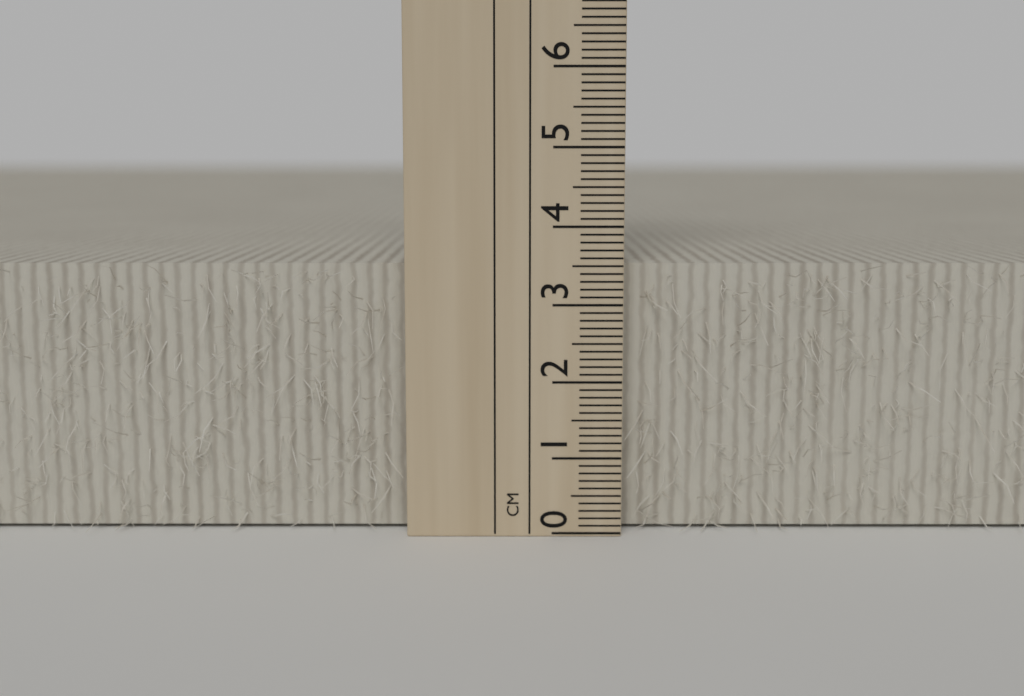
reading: 3.5 cm
